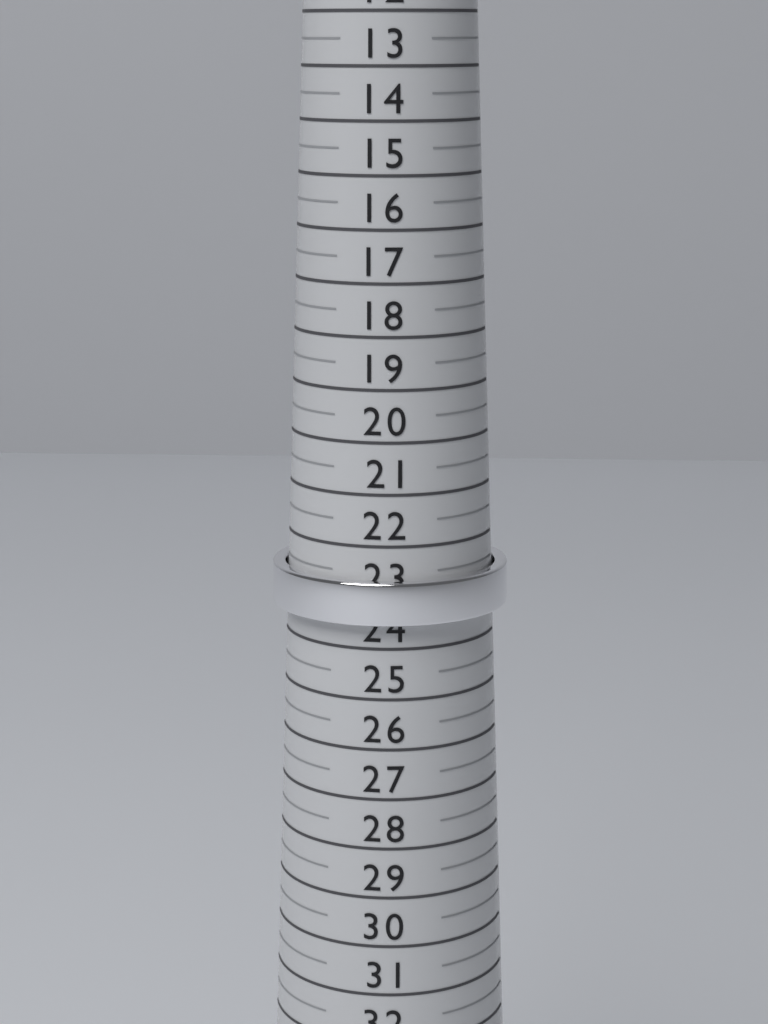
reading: 23.5 (no unit)
